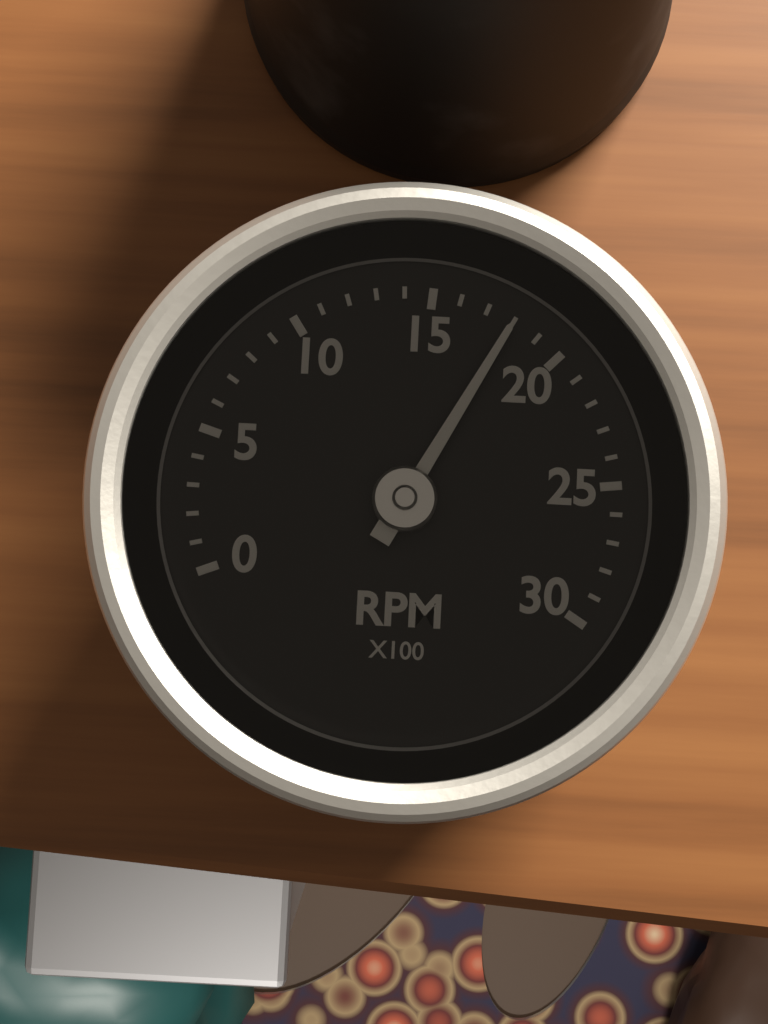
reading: 18 RPM x100
